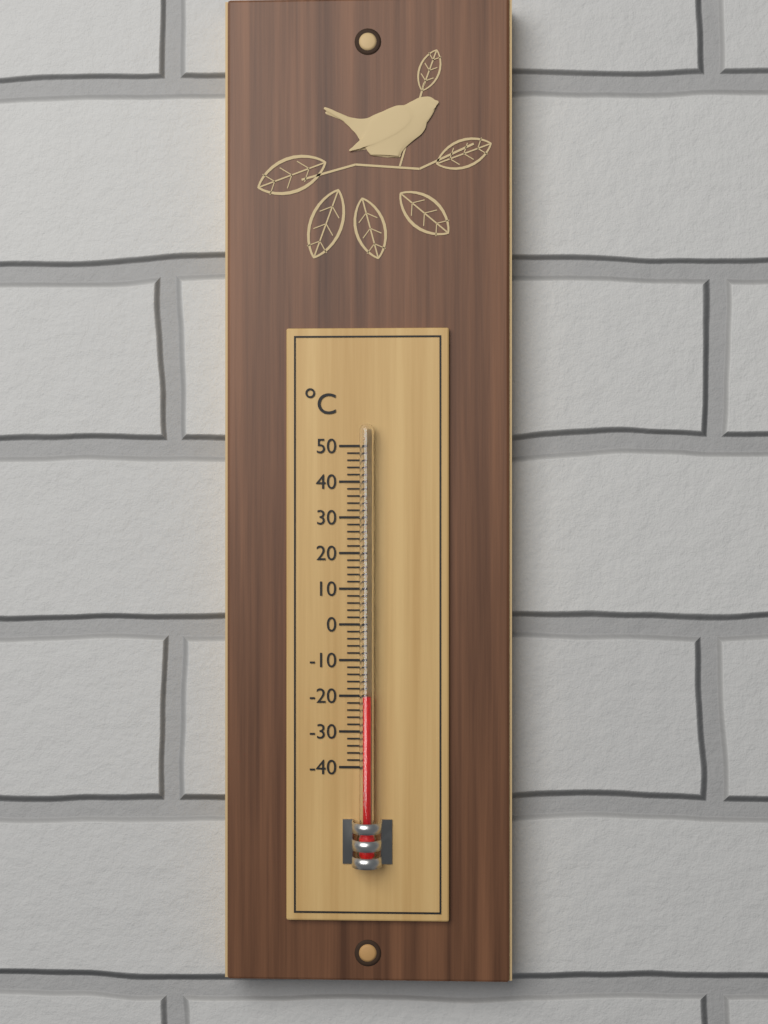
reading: -20 °C
